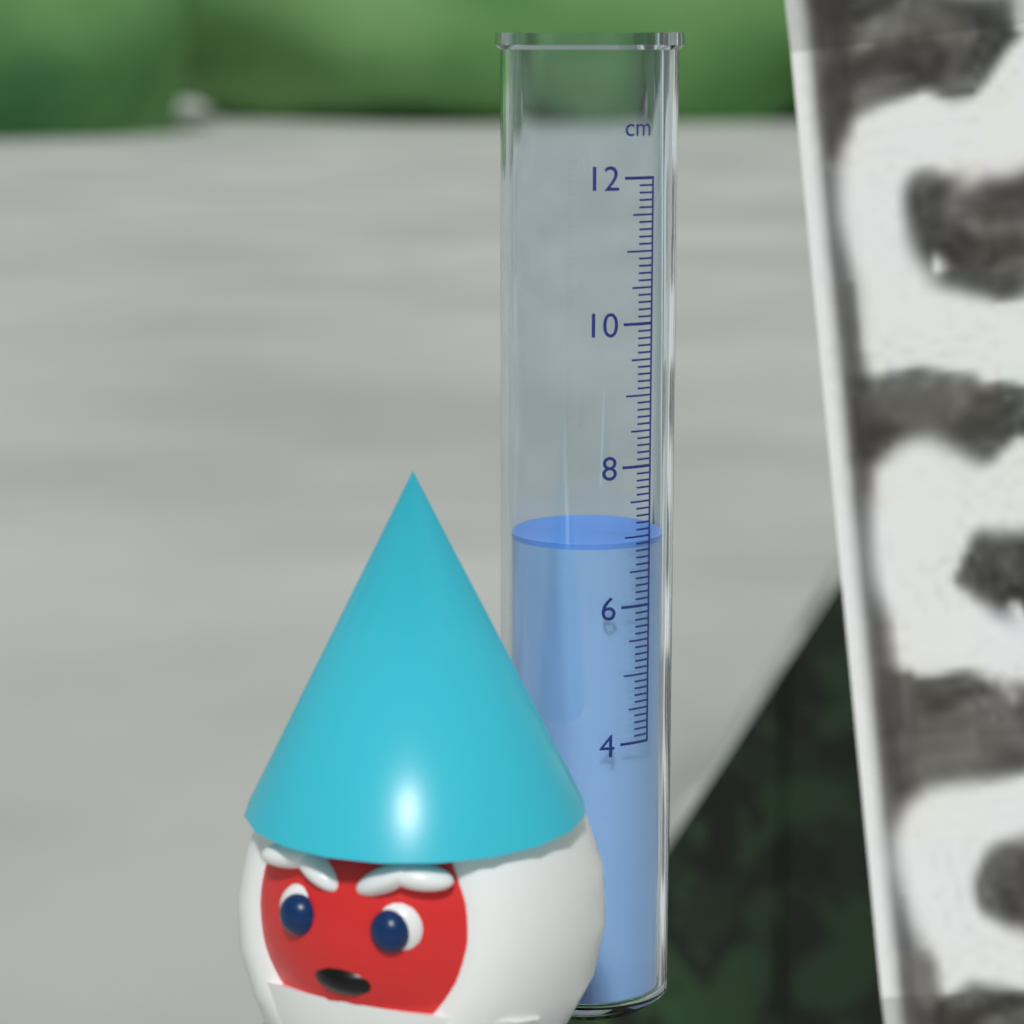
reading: 6.9 cm
